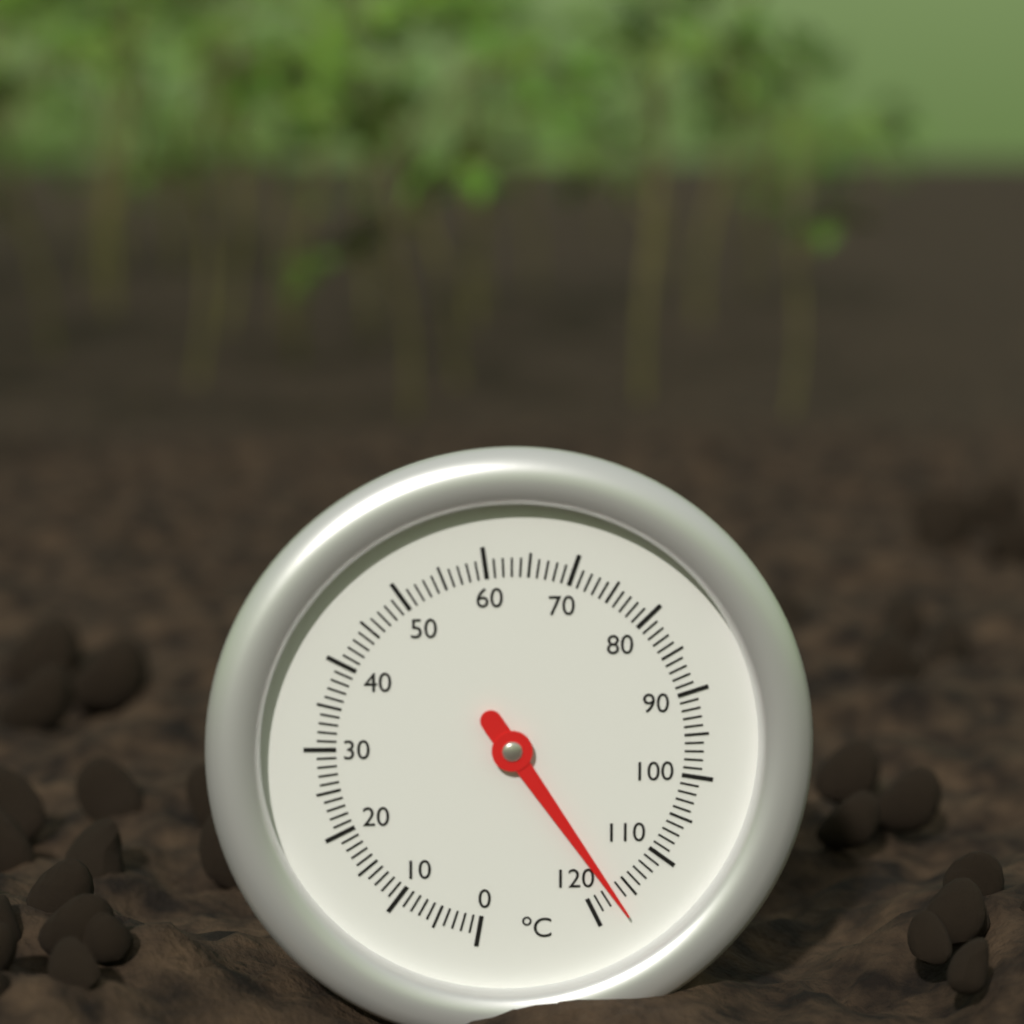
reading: 117 °C
